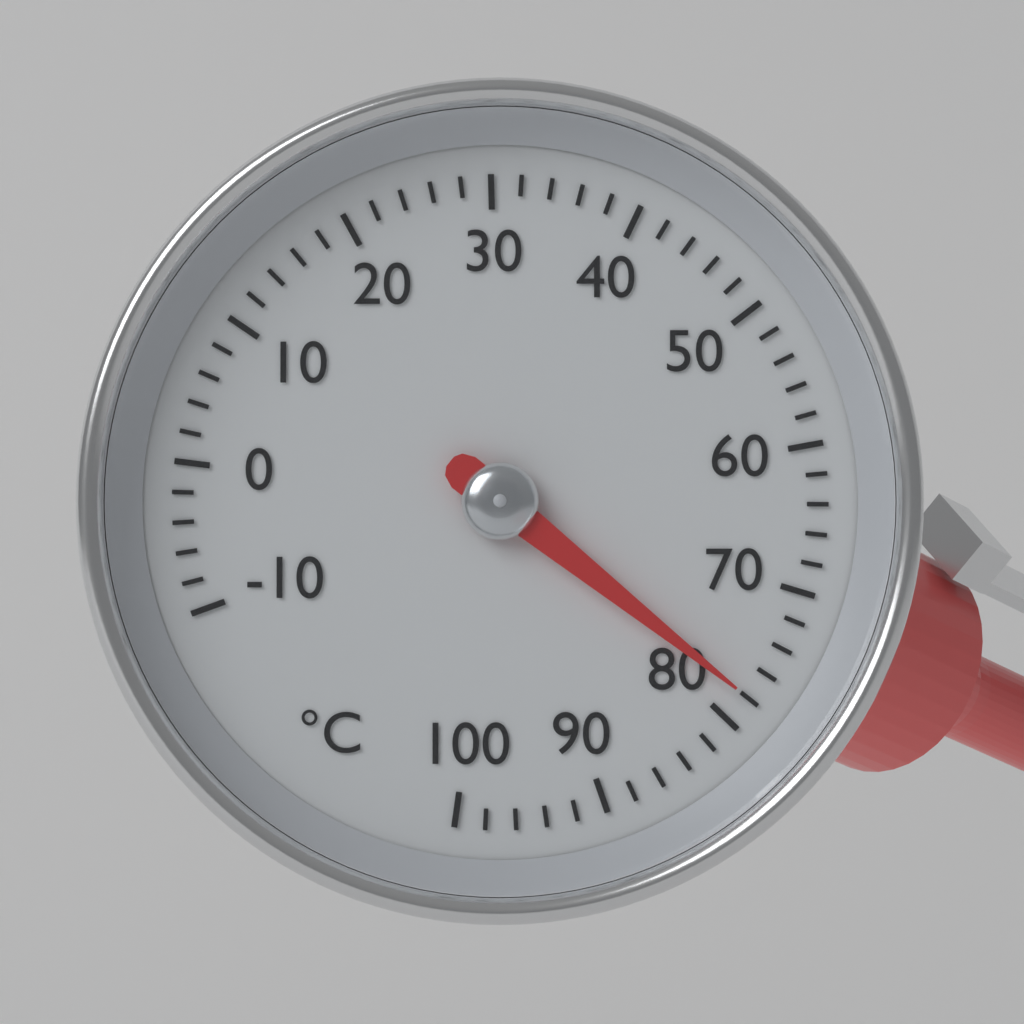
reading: 78 °C
